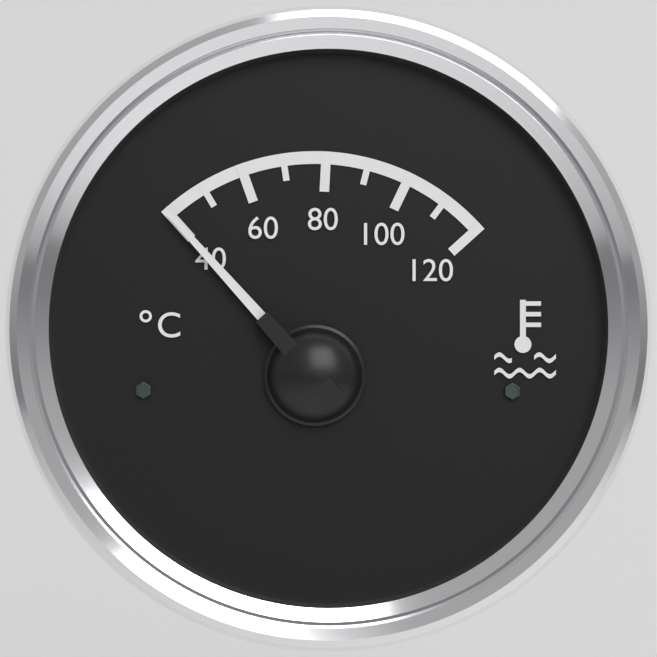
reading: 40 °C
